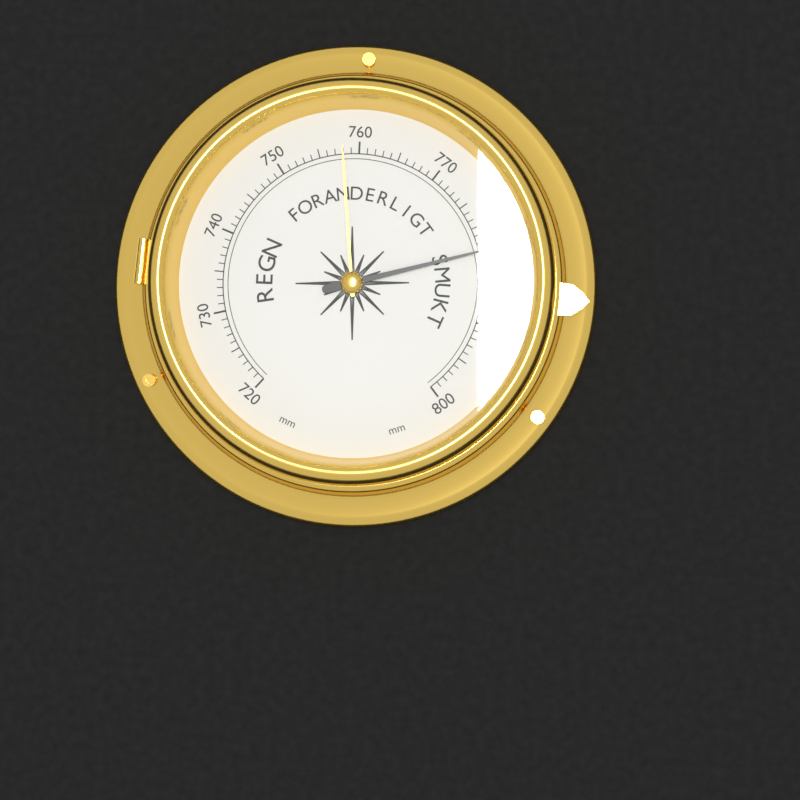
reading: 781 mm
